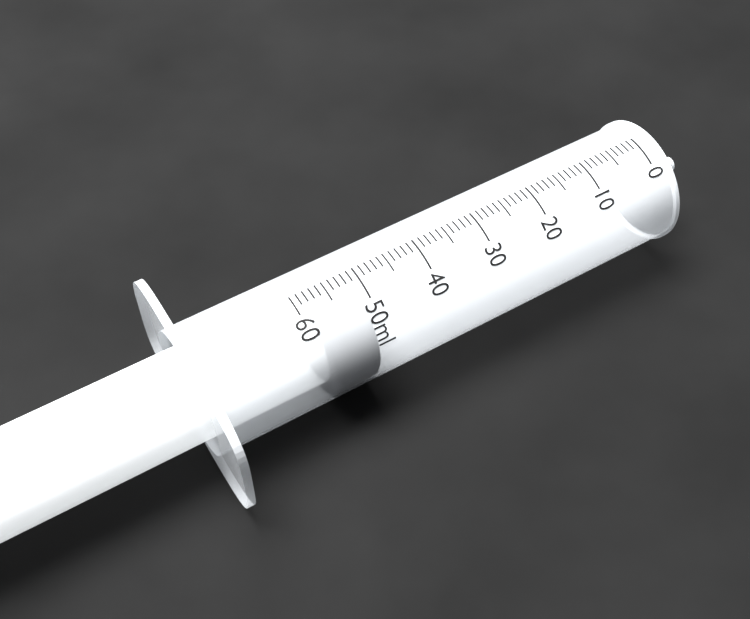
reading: 51 ml
